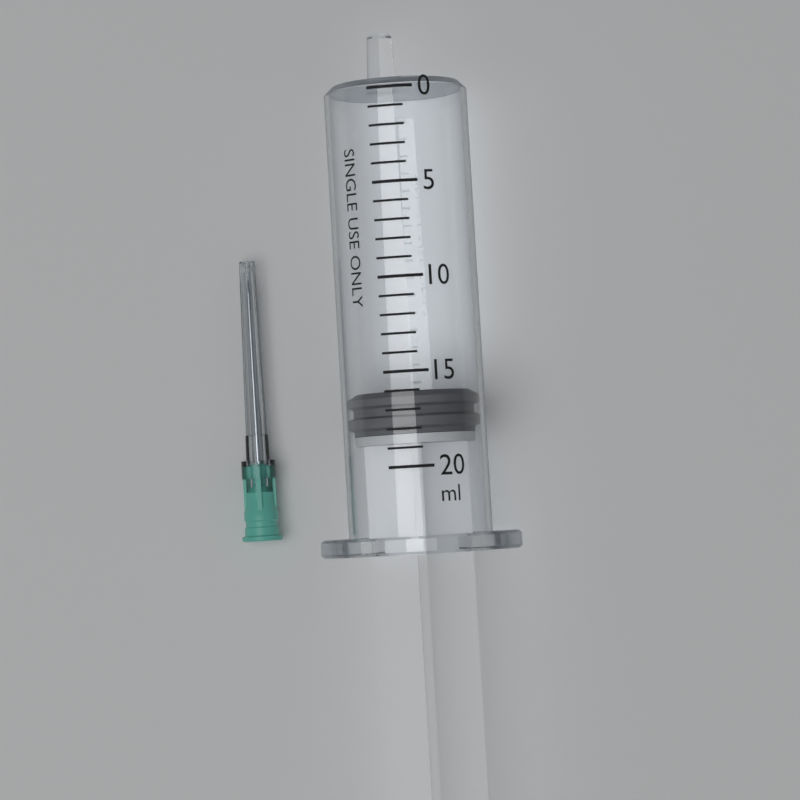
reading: 16 ml
